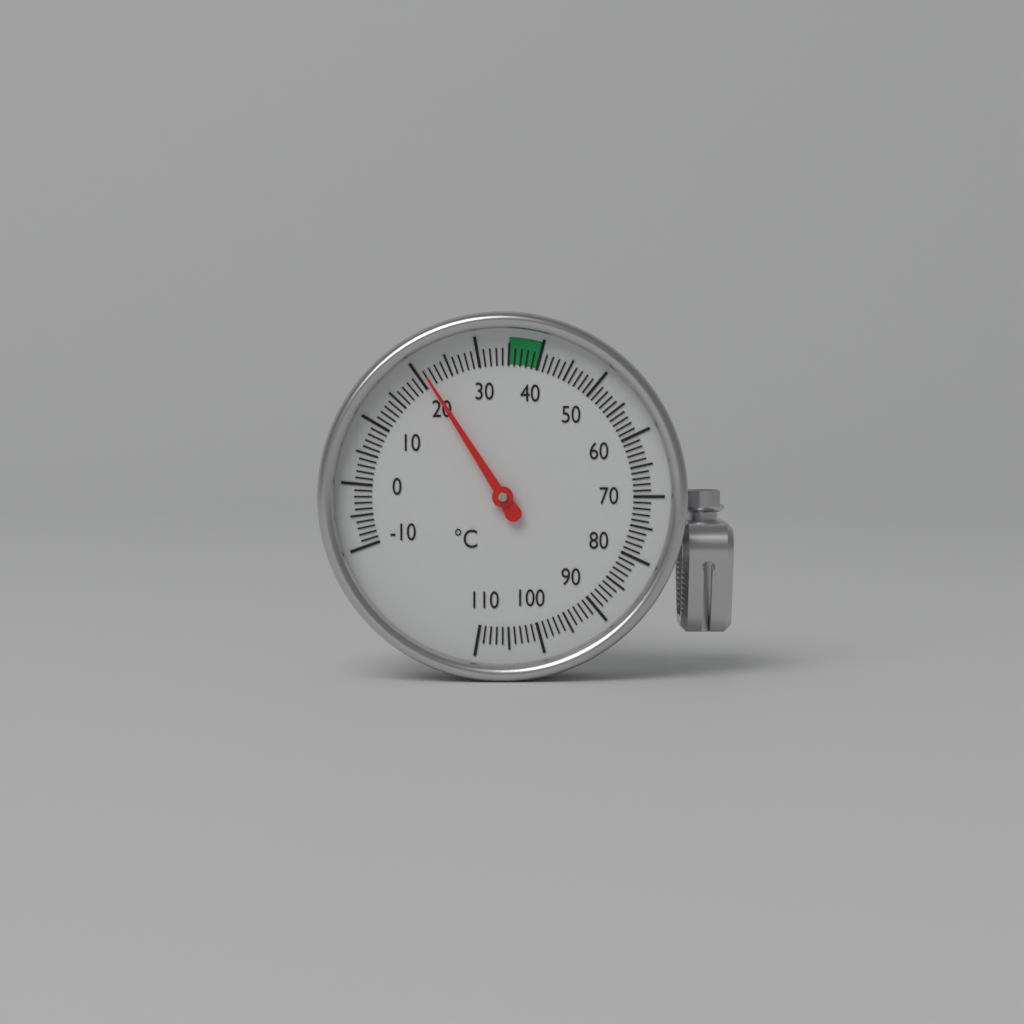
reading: 21 °C
